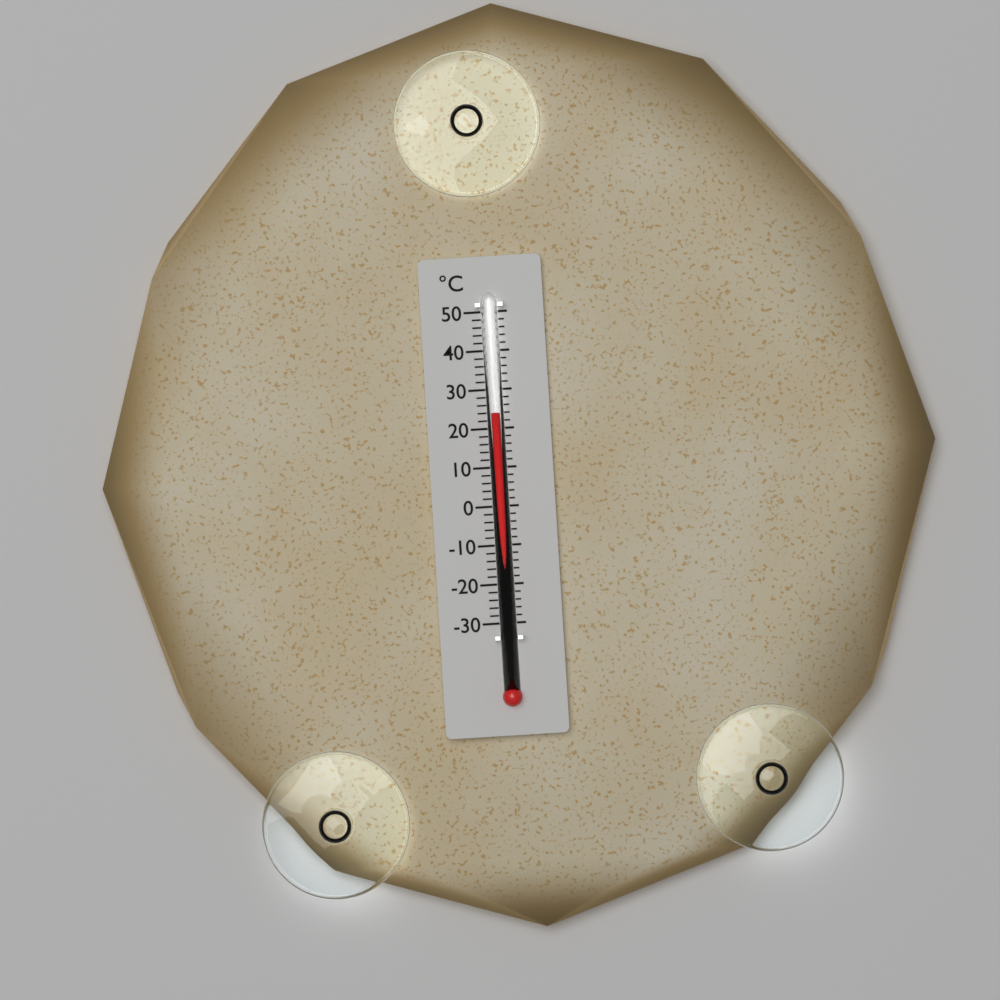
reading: 24 °C
